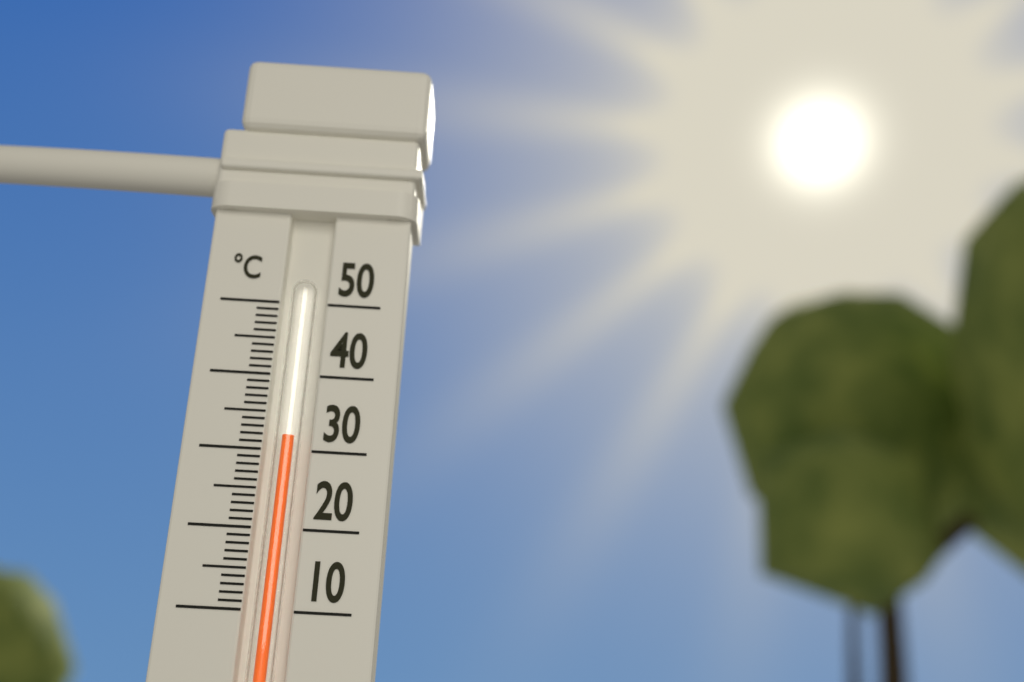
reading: 32 °C
